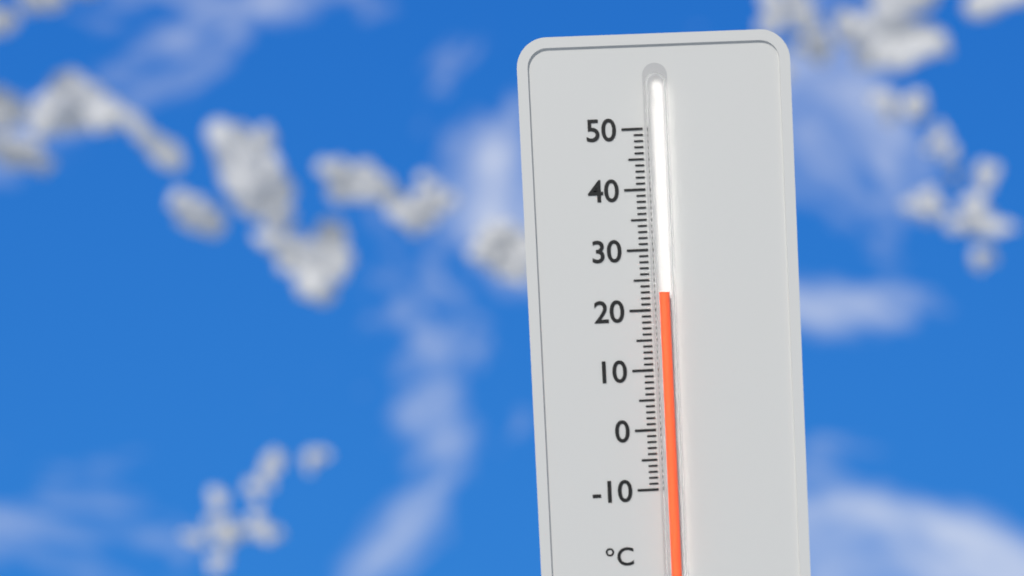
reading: 23 °C
